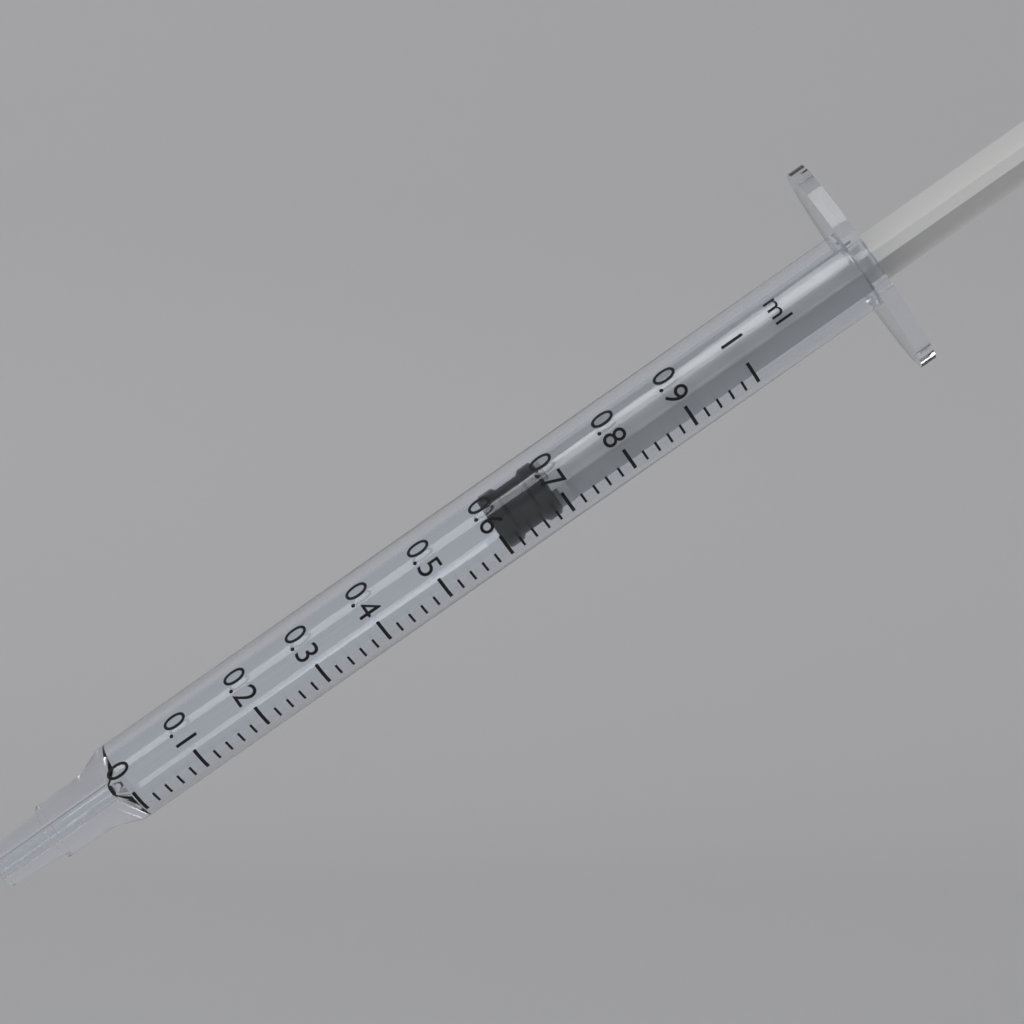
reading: 0.60 ml
